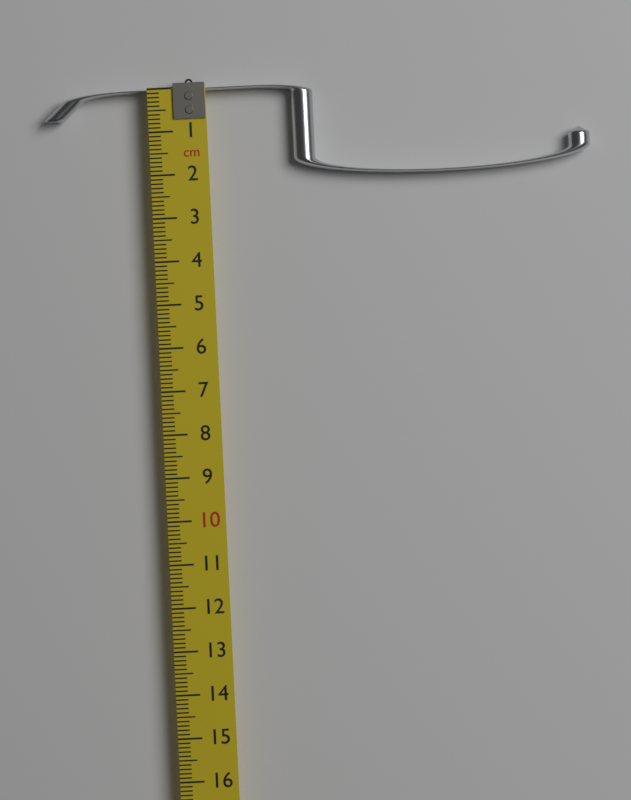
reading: 2.2 cm
